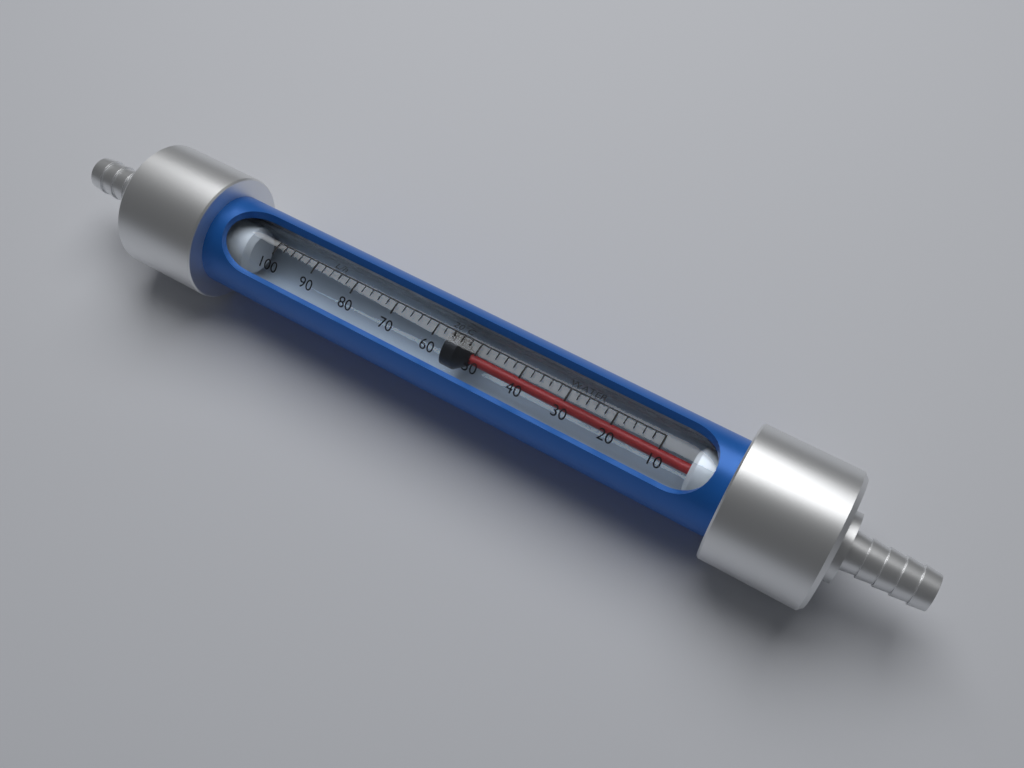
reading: 58 L/h
